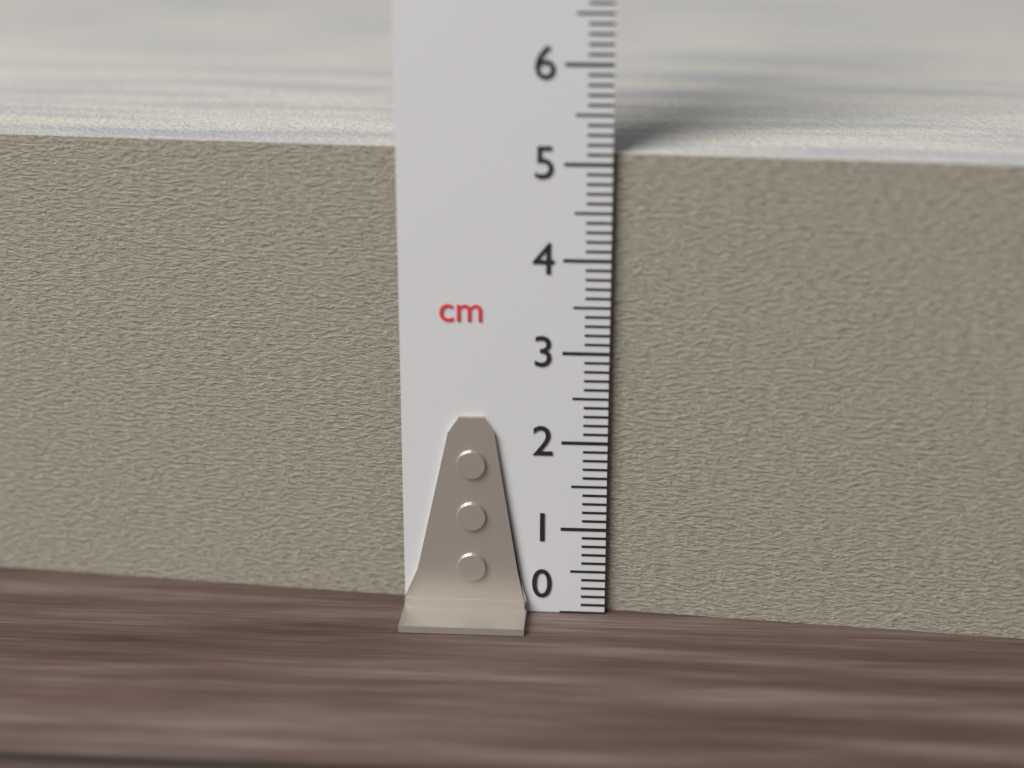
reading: 5.1 cm
